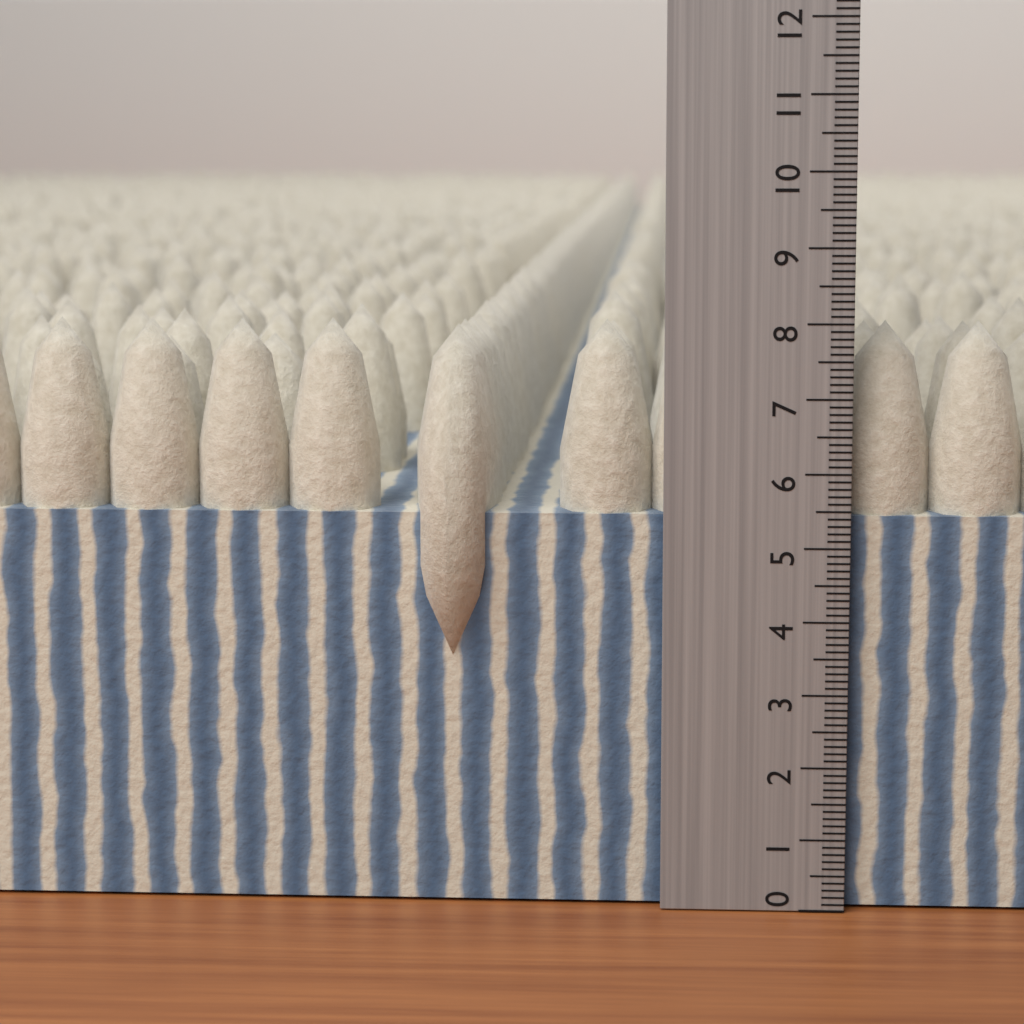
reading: 8.0 (no unit)
